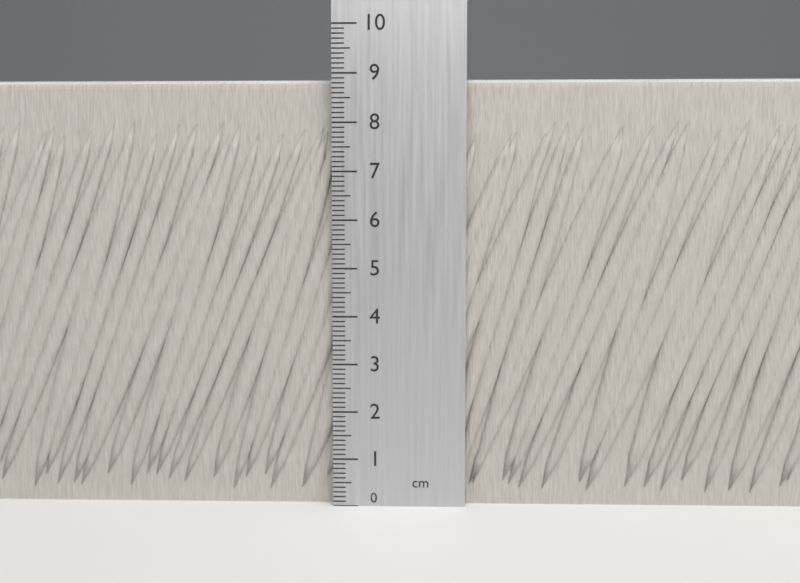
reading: 8.9 cm
